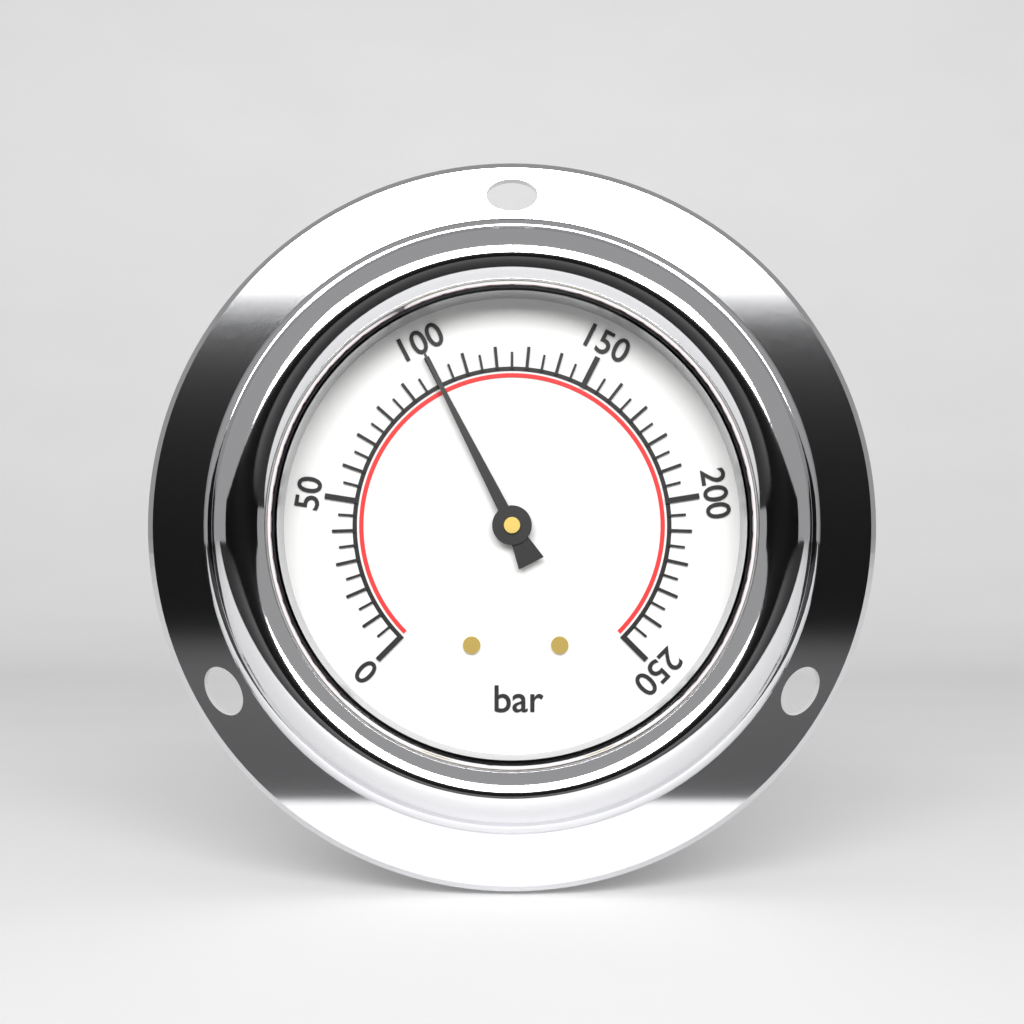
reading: 100 bar
